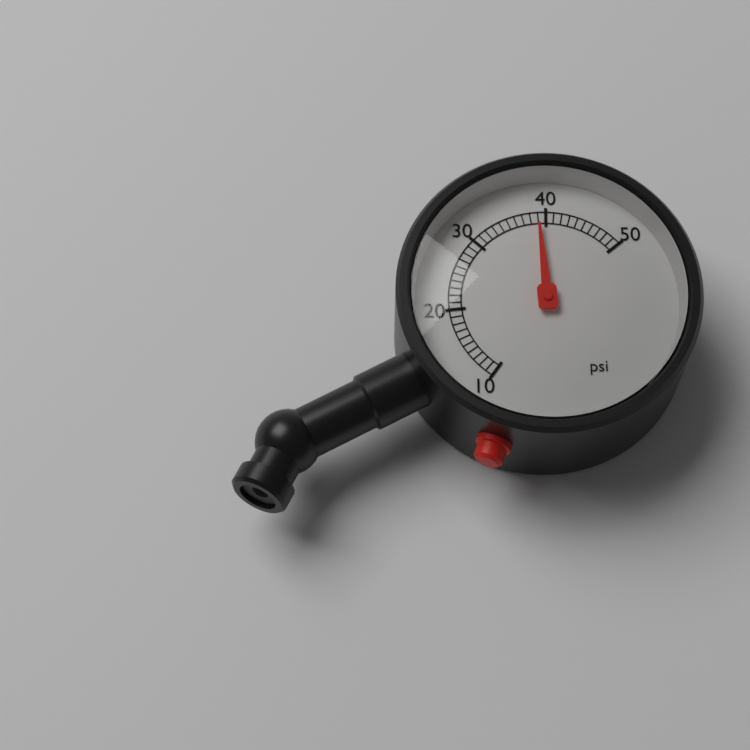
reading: 39 psi
